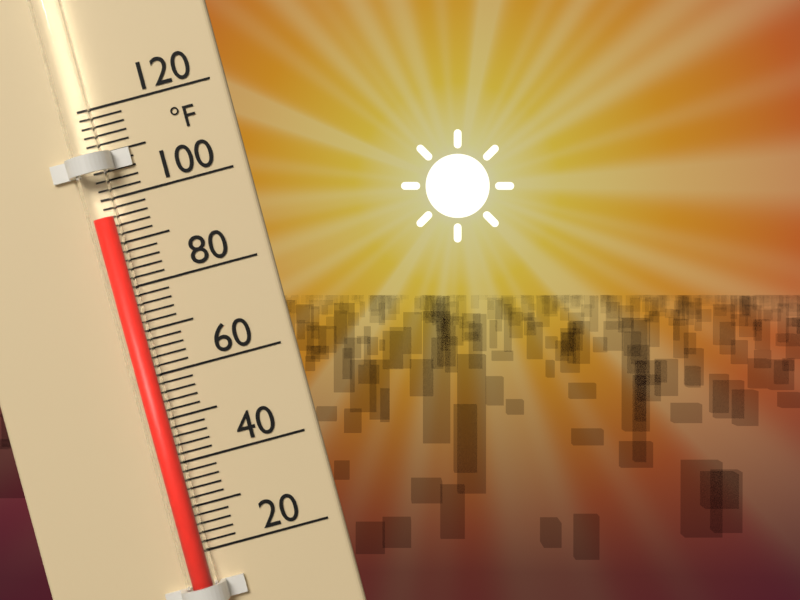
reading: 96 °F
